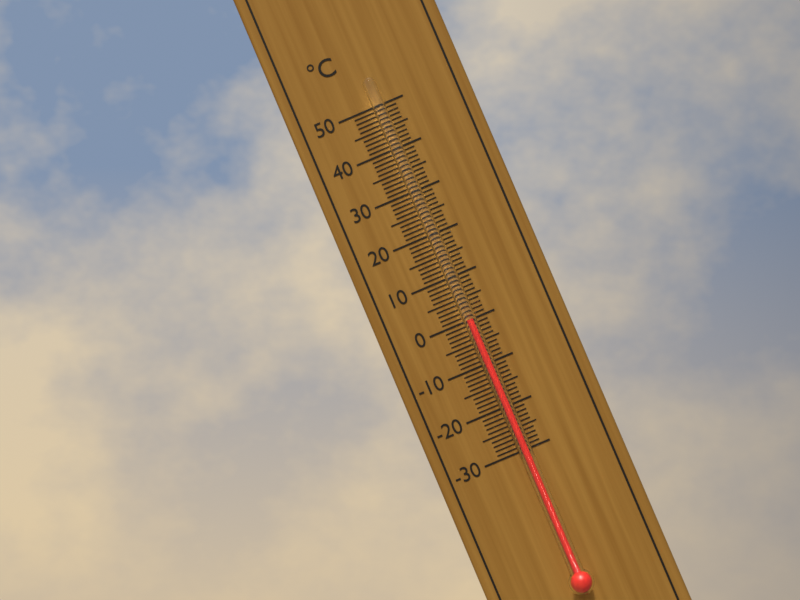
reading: 0 °C
